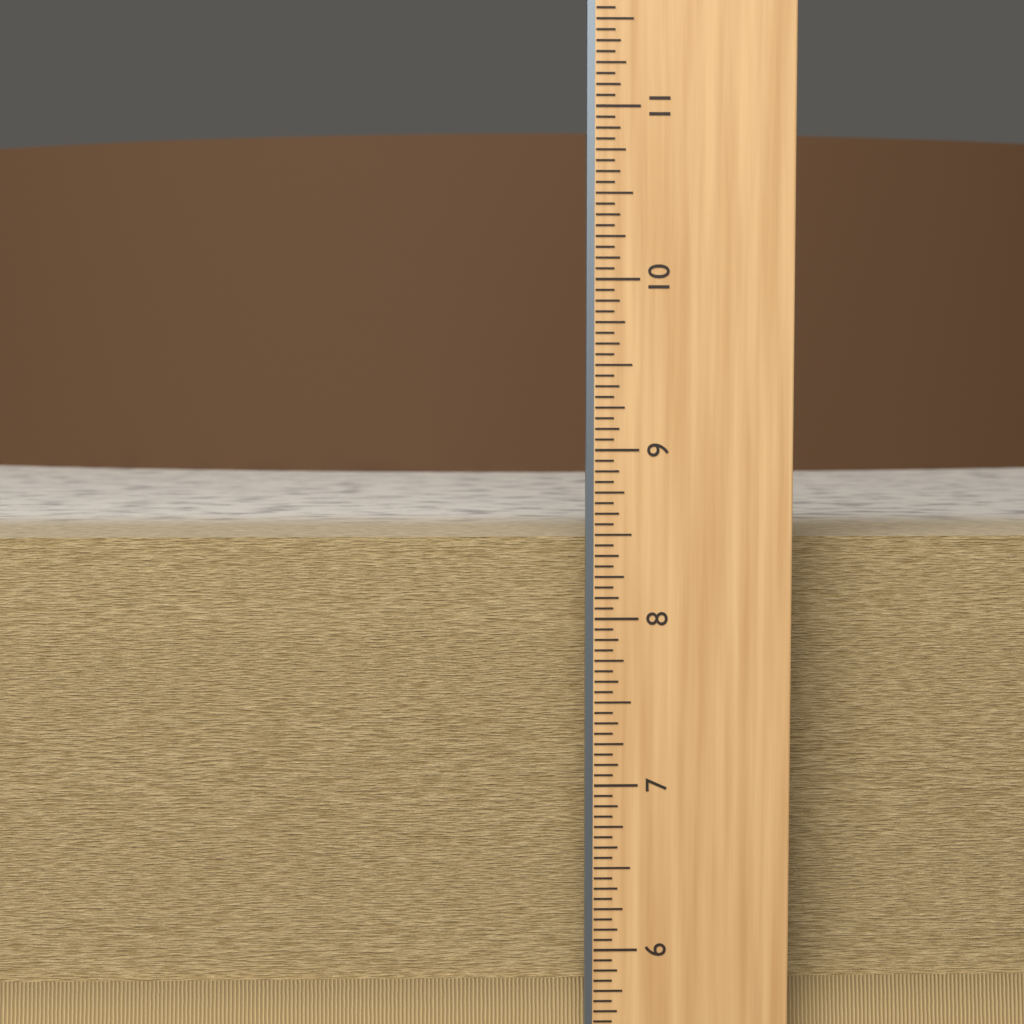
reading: 8.4375 in
